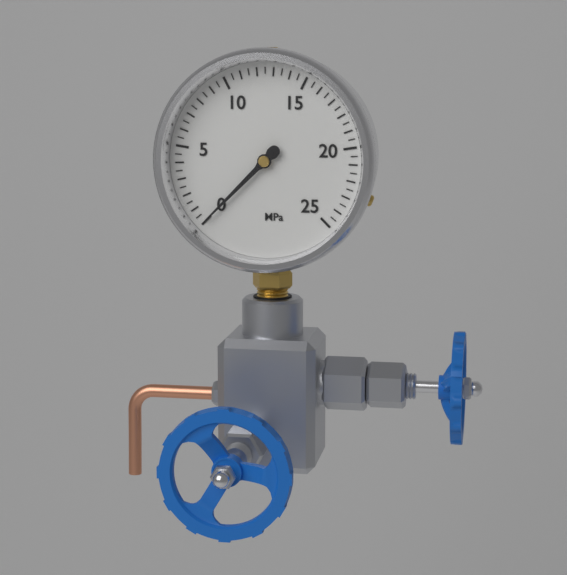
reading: 0.0 MPa
